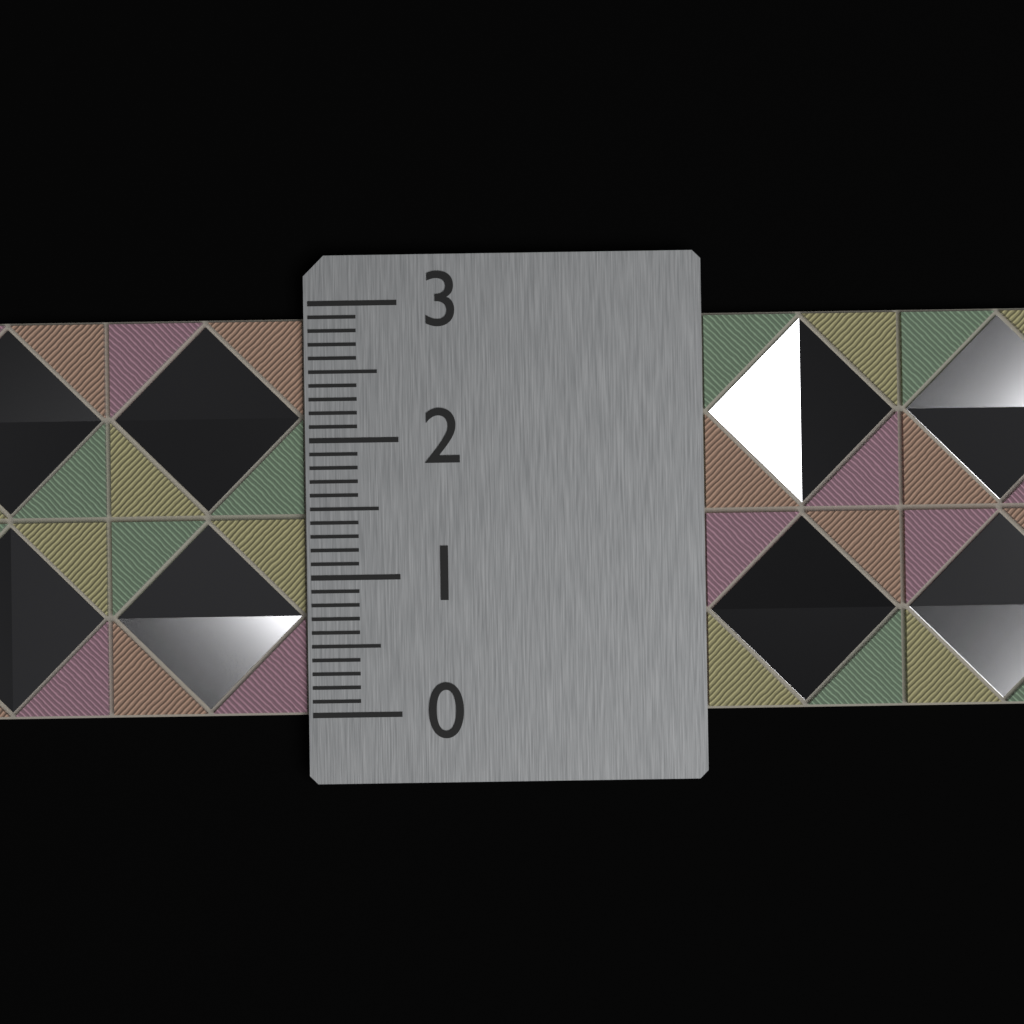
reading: 2.9 (no unit)
